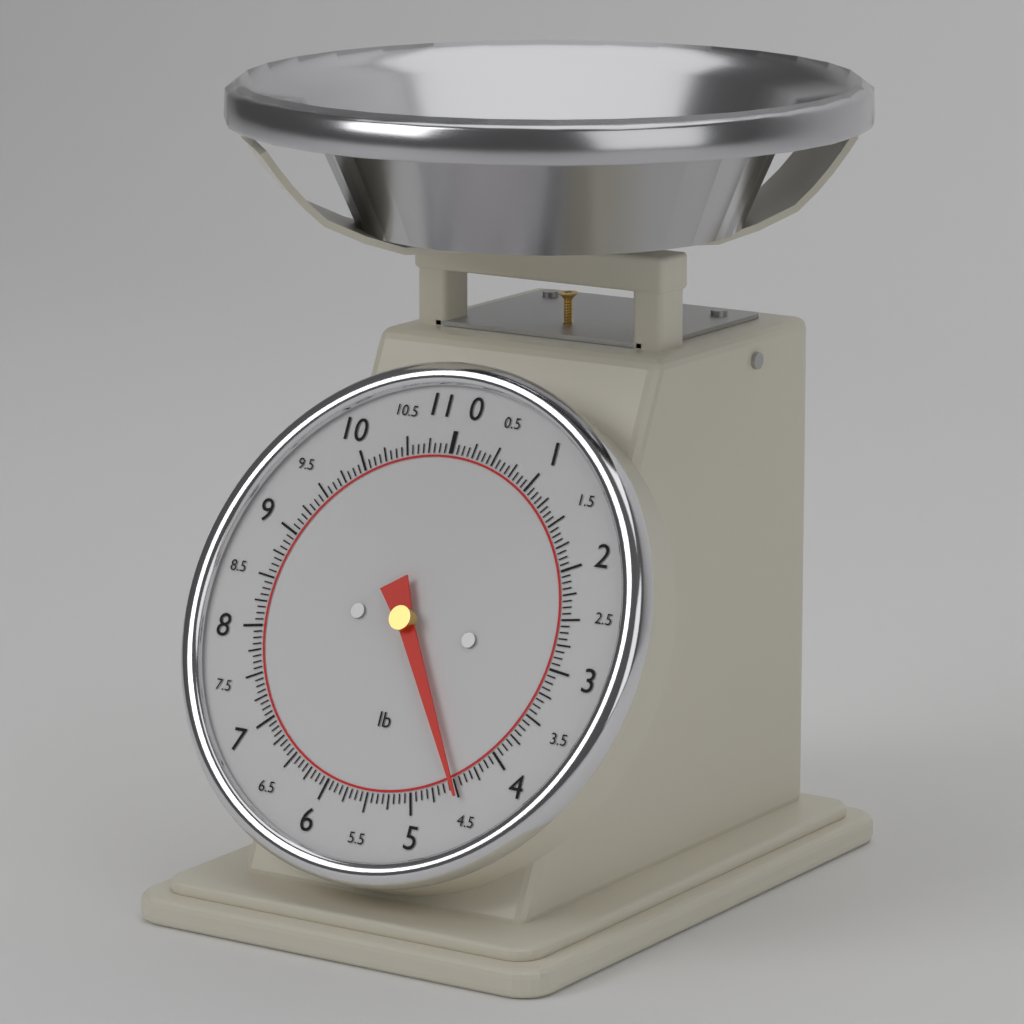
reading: 4.5000 lb
